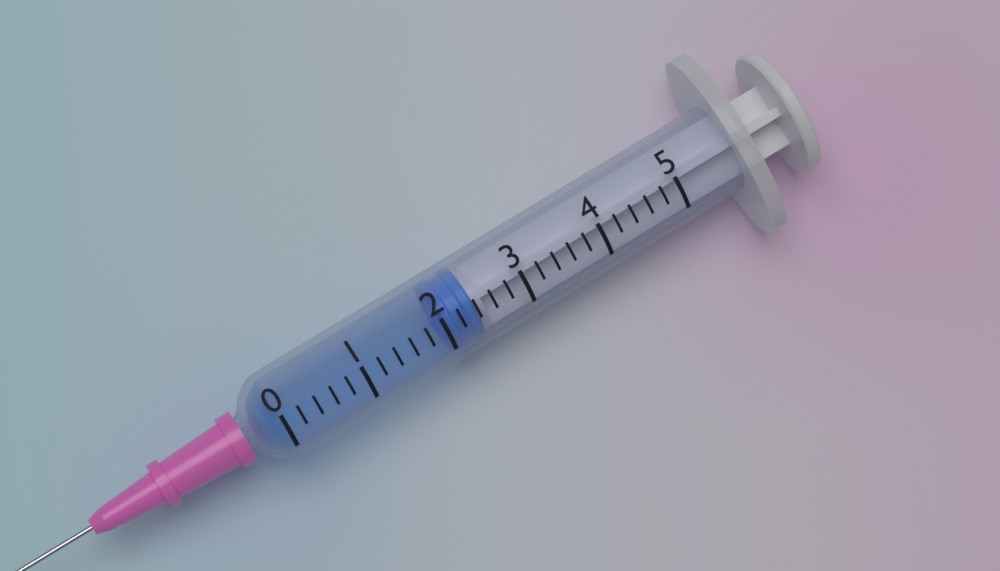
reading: 2.0 (no unit)
